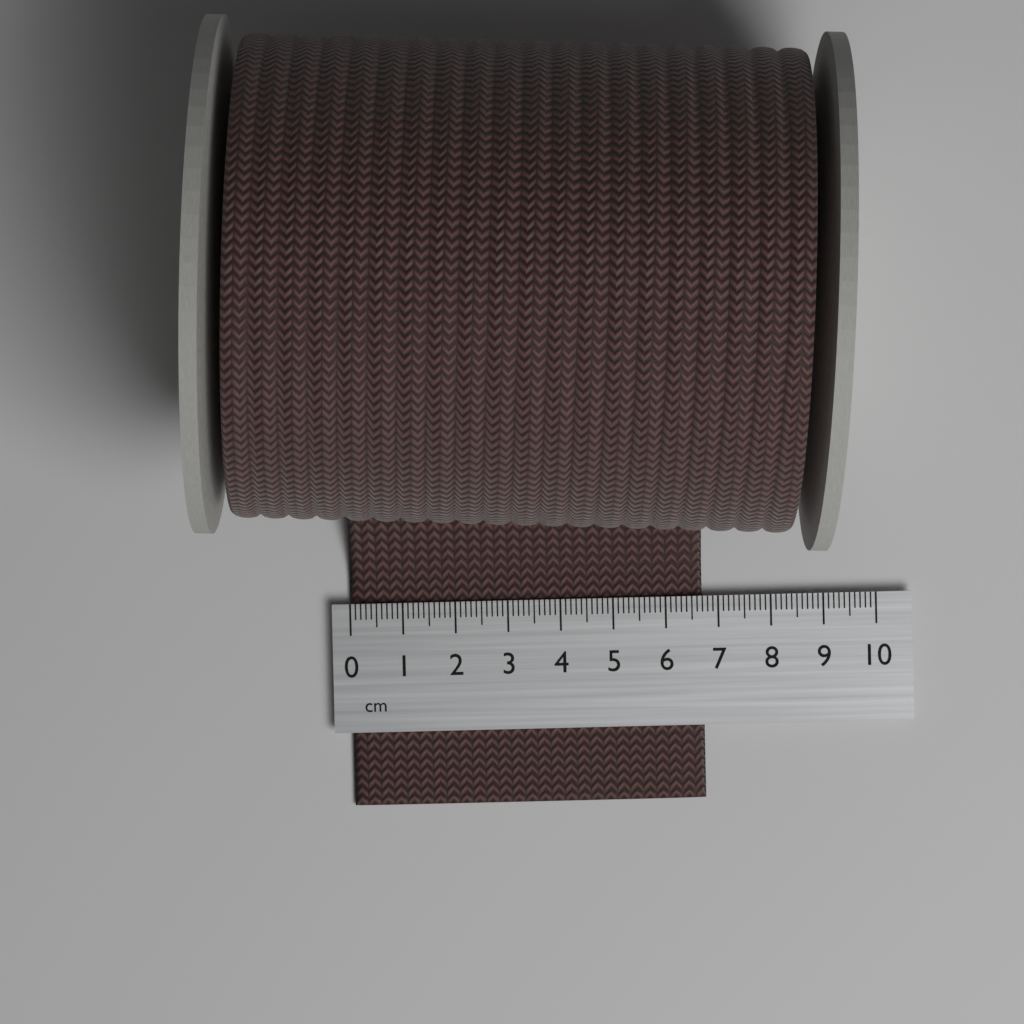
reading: 6.7 cm
